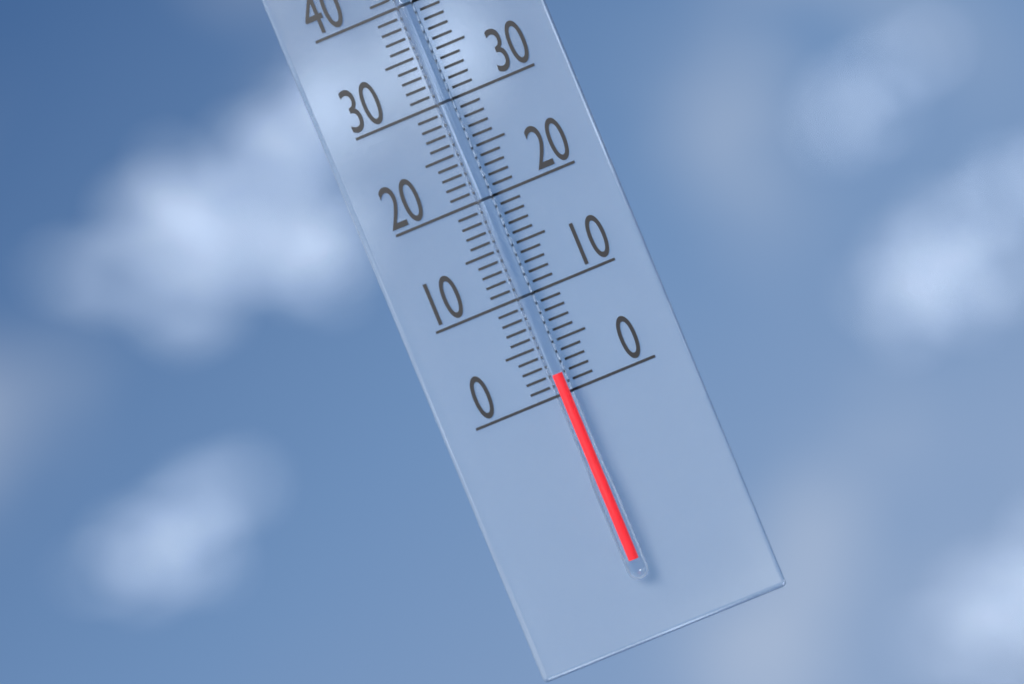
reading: 2 °C
